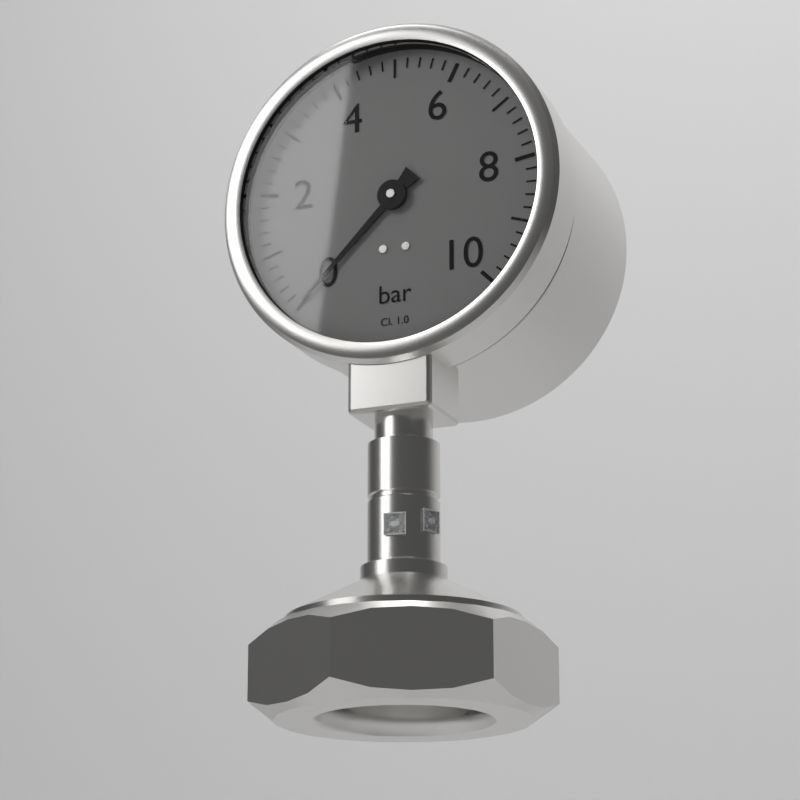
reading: 0.0 bar
